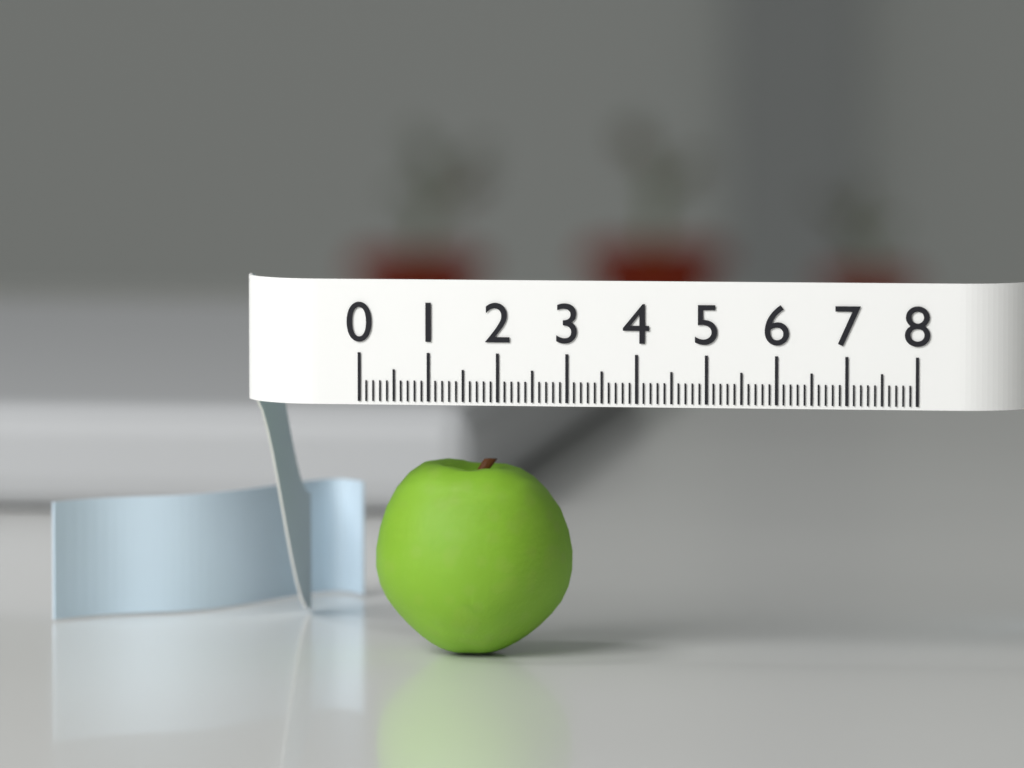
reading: 2.9 (no unit)
